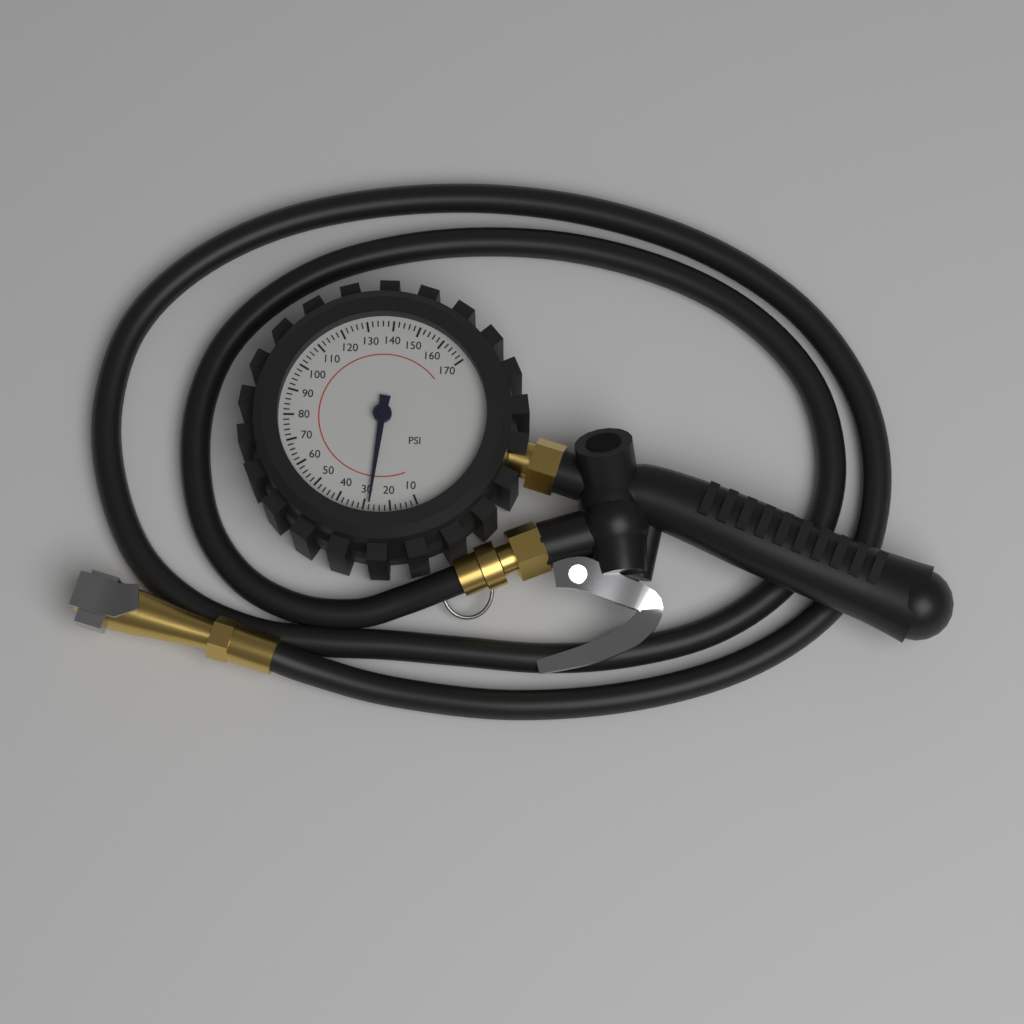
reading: 28 psi
